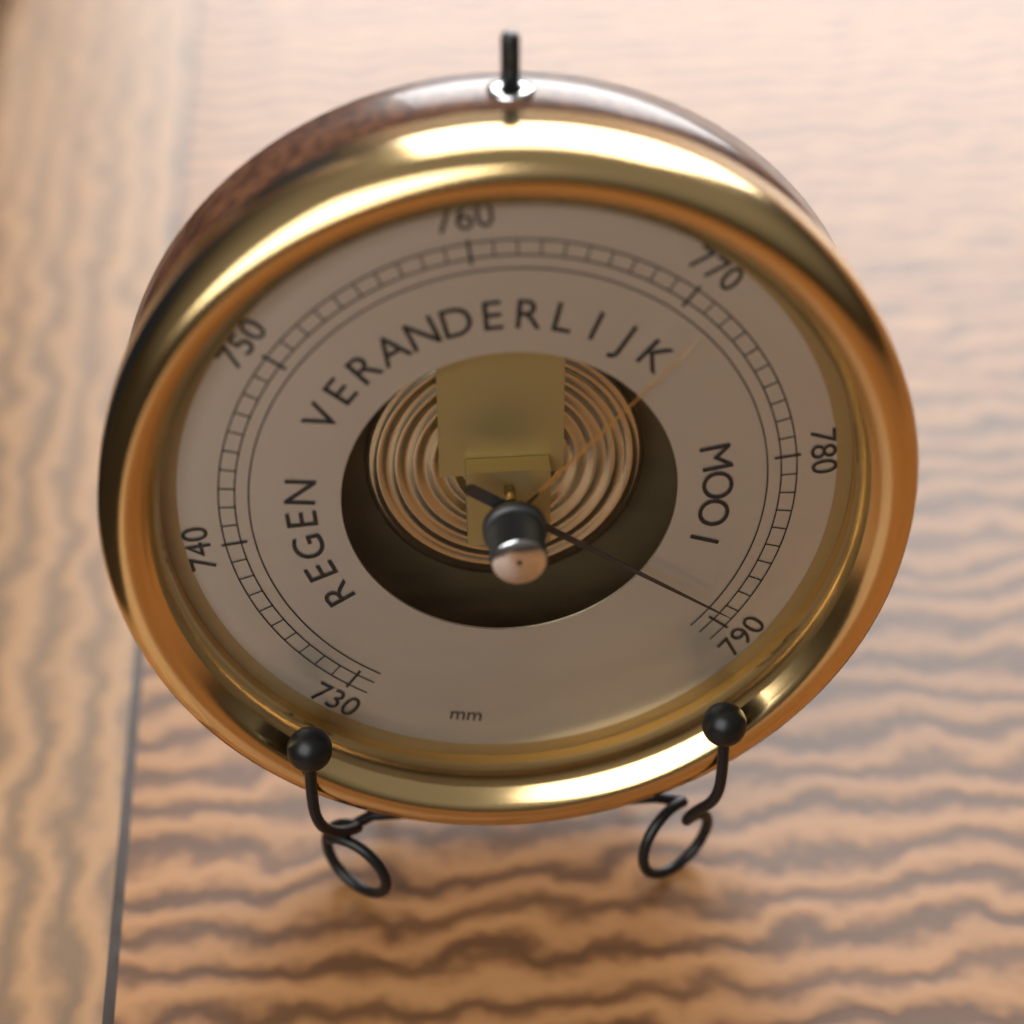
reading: 789 mm
